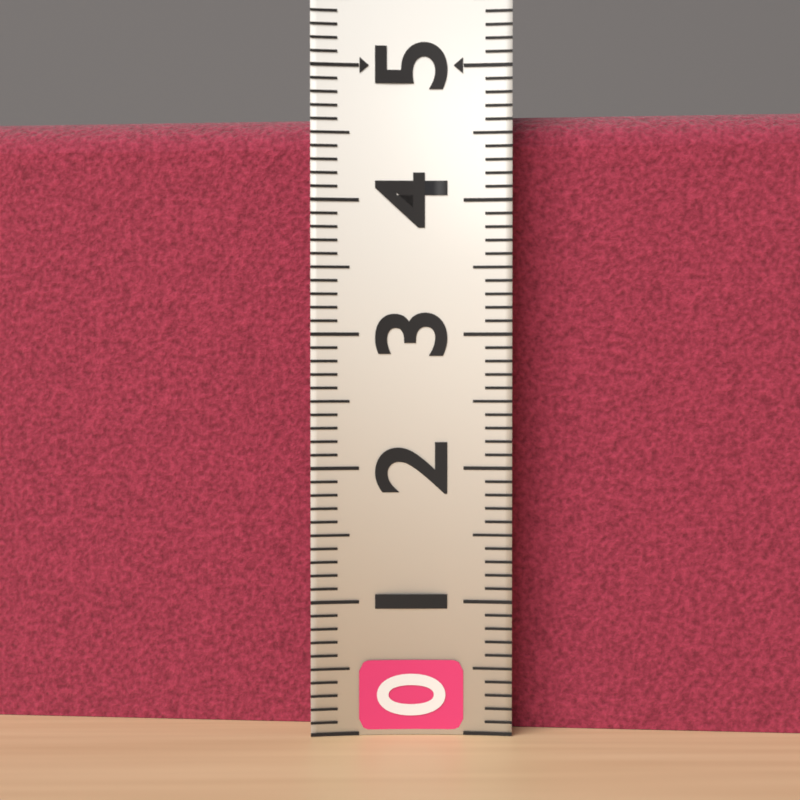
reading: 4.7 (no unit)
